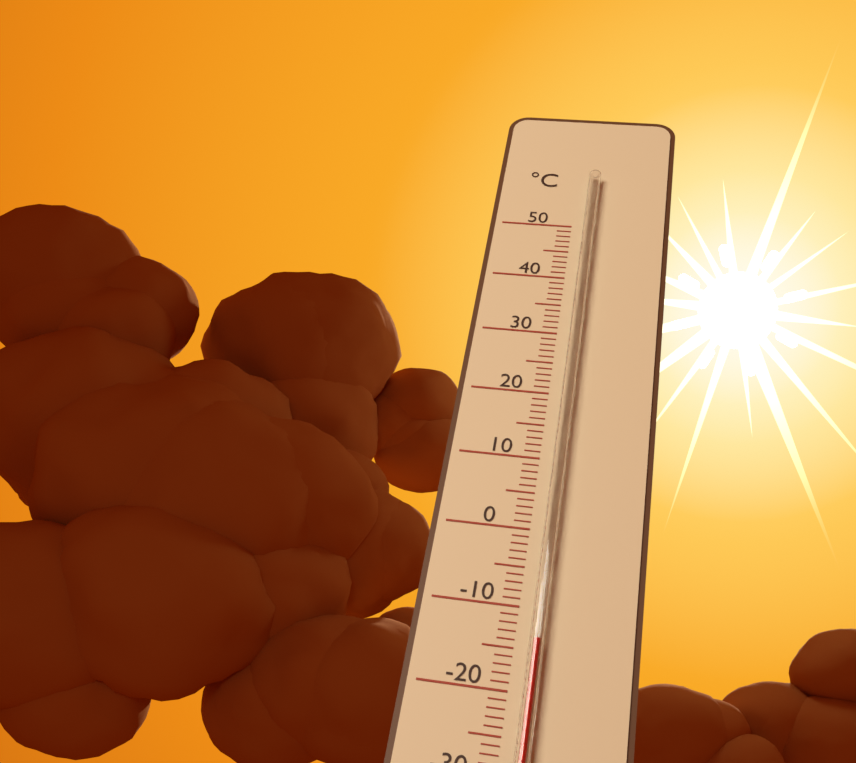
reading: -14 °C
